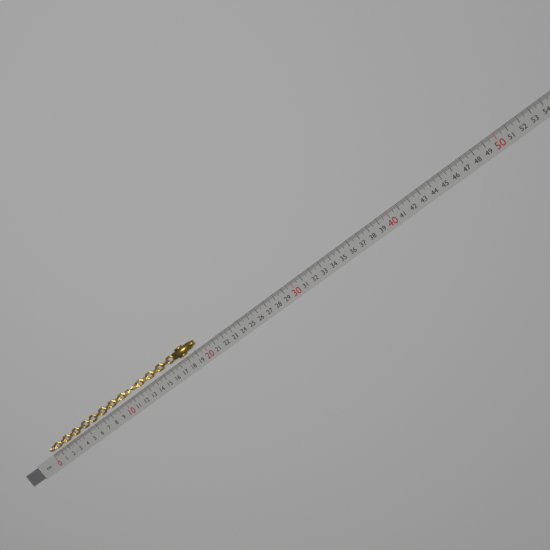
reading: 19.5 cm
